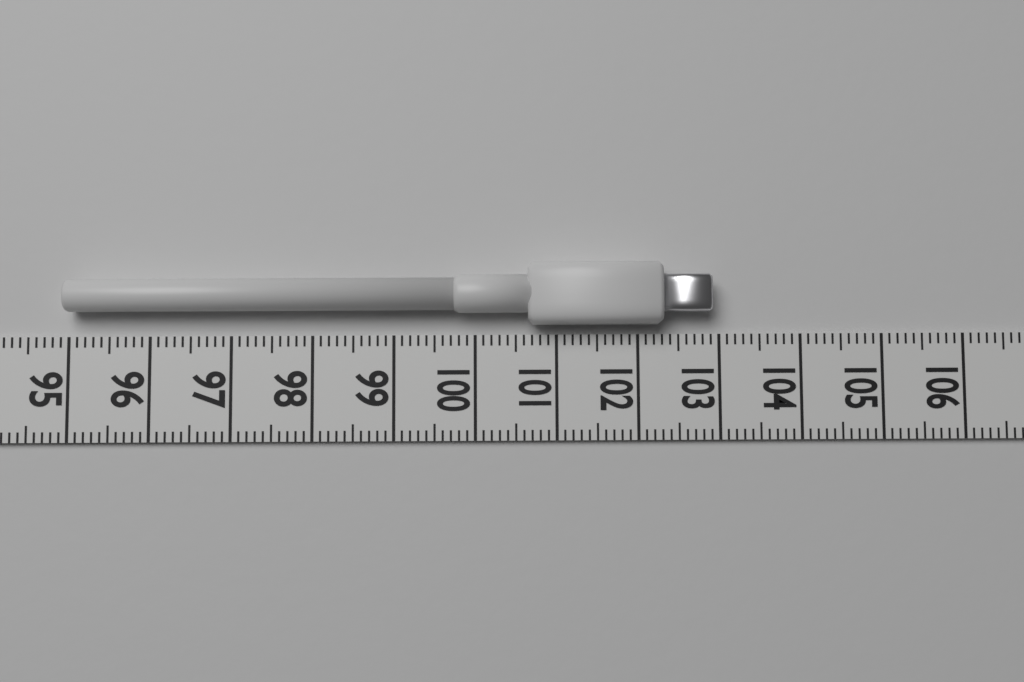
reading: 102.9 (no unit)
